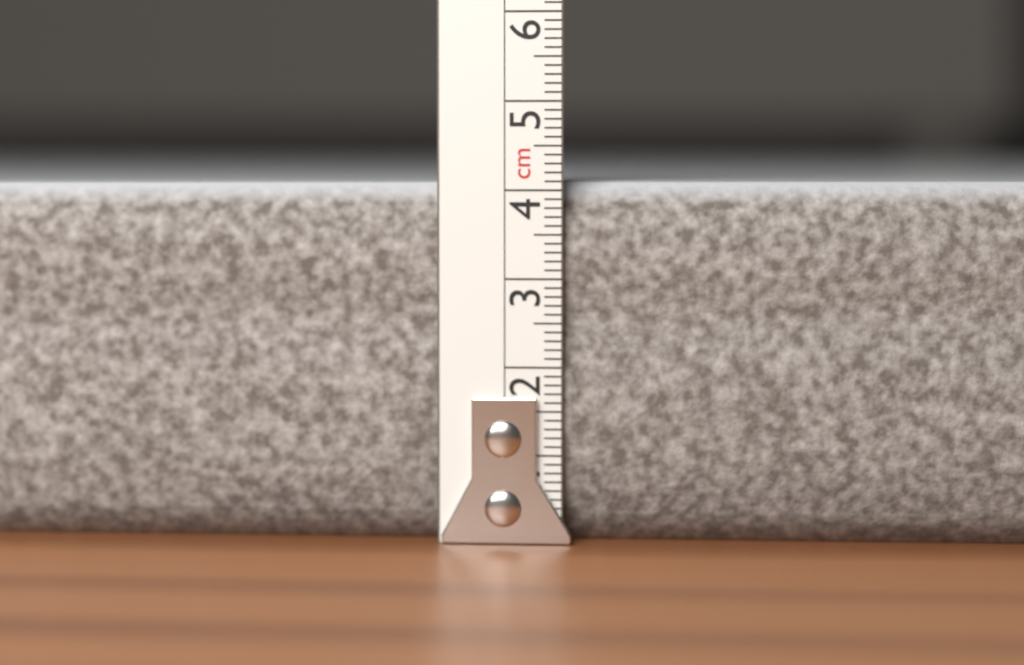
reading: 4.1 cm
